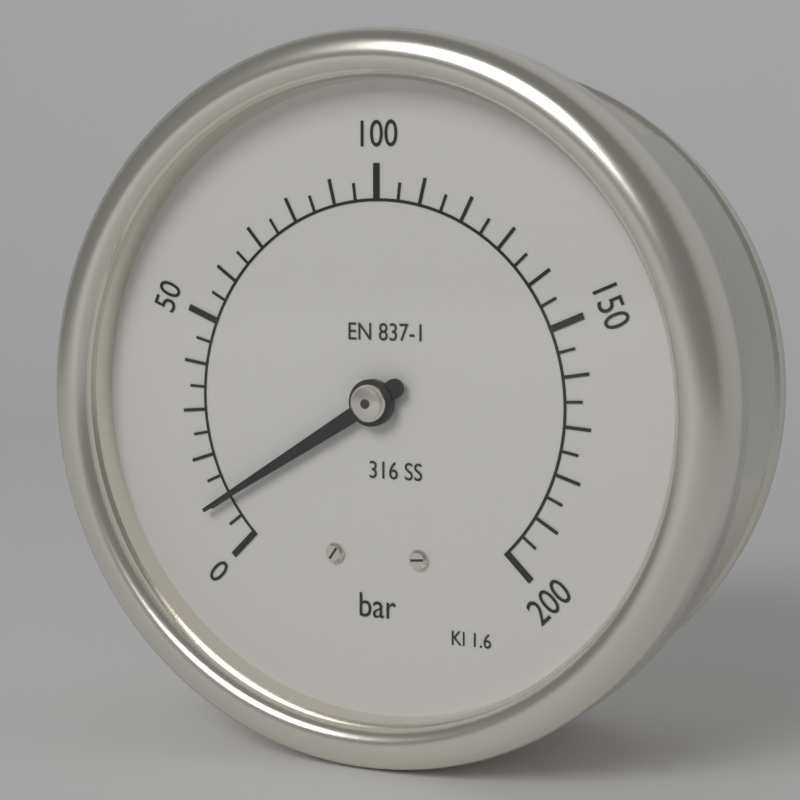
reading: 10 bar
